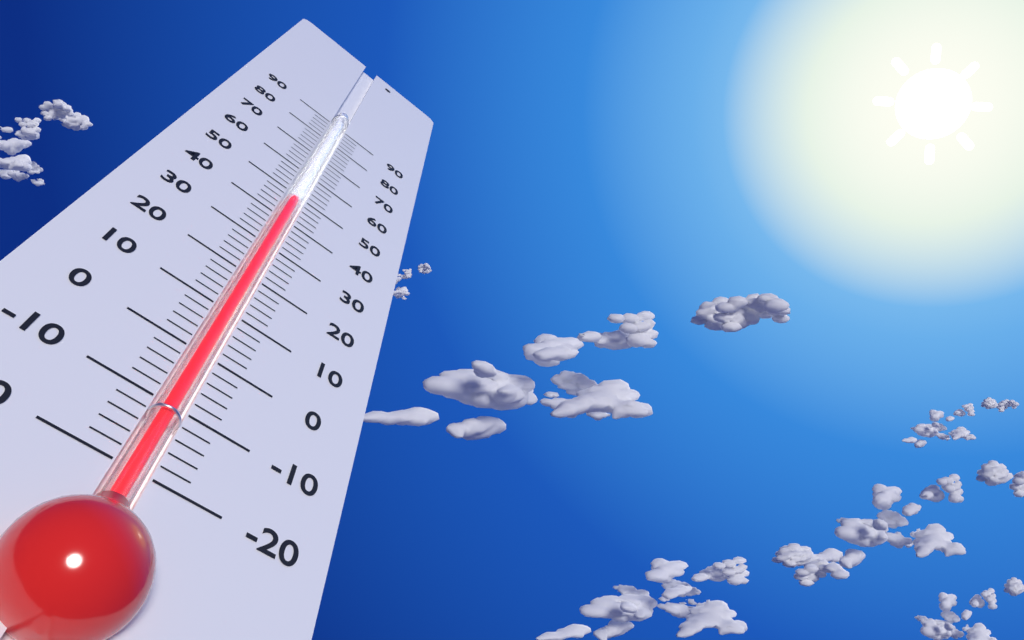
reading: 48 (no unit)
